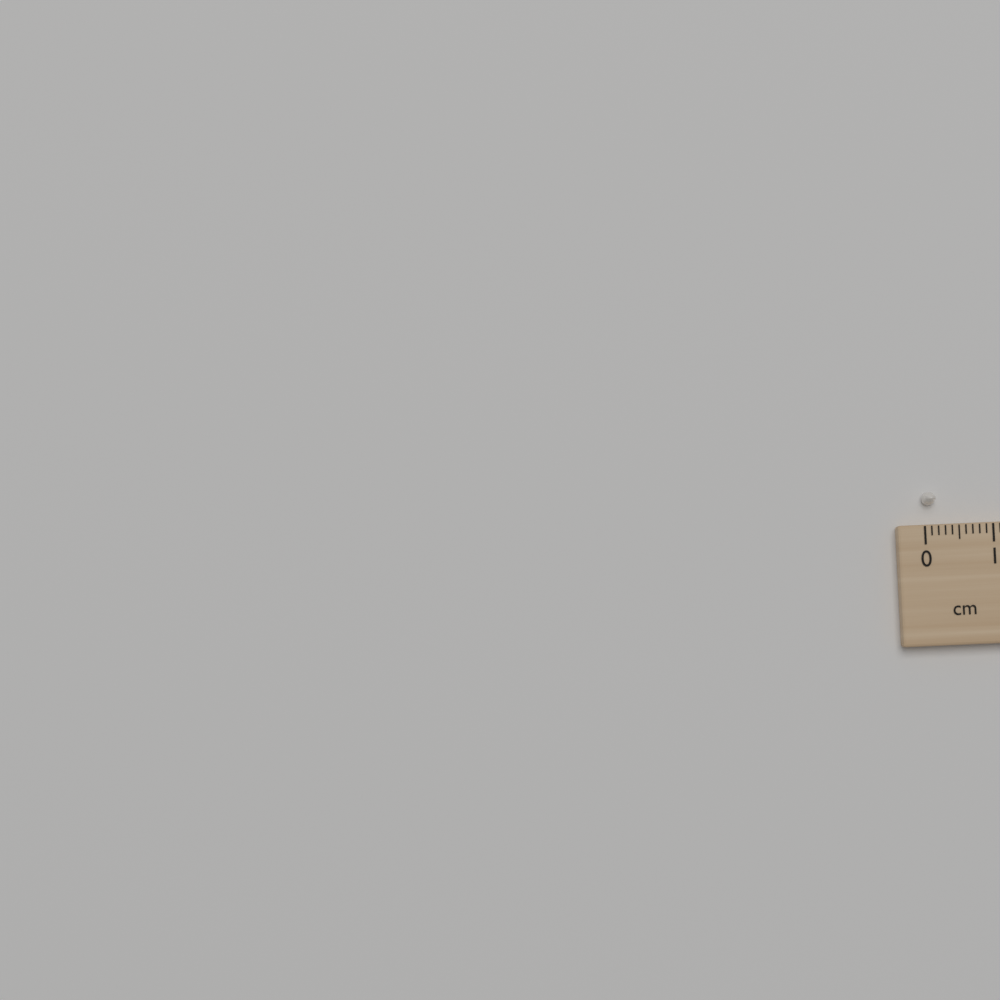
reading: 0.2 cm
